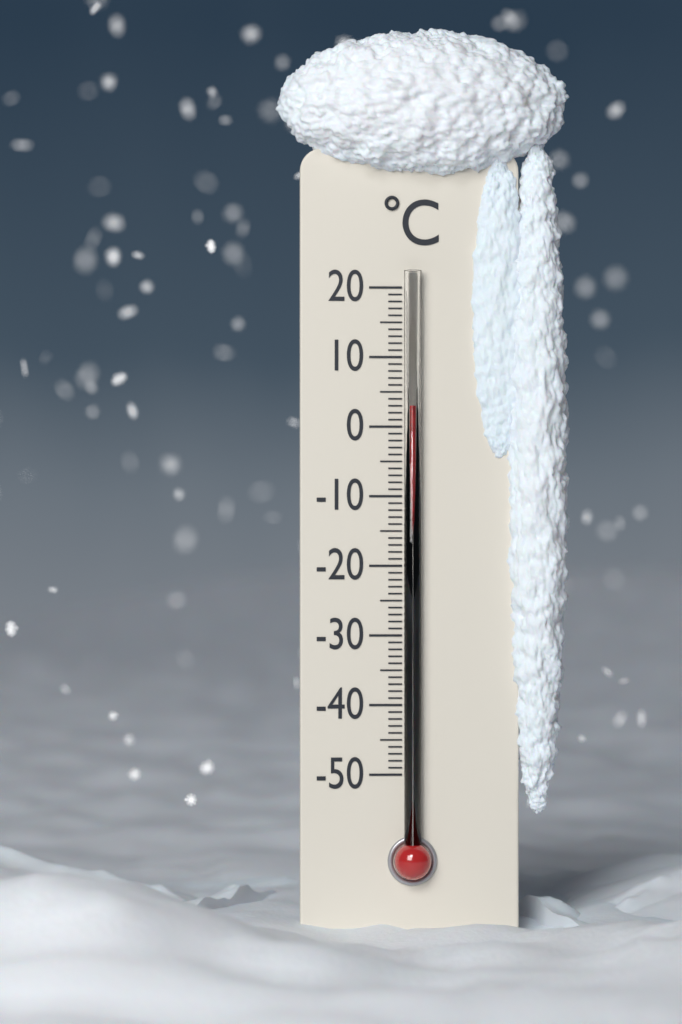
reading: 3 °C
